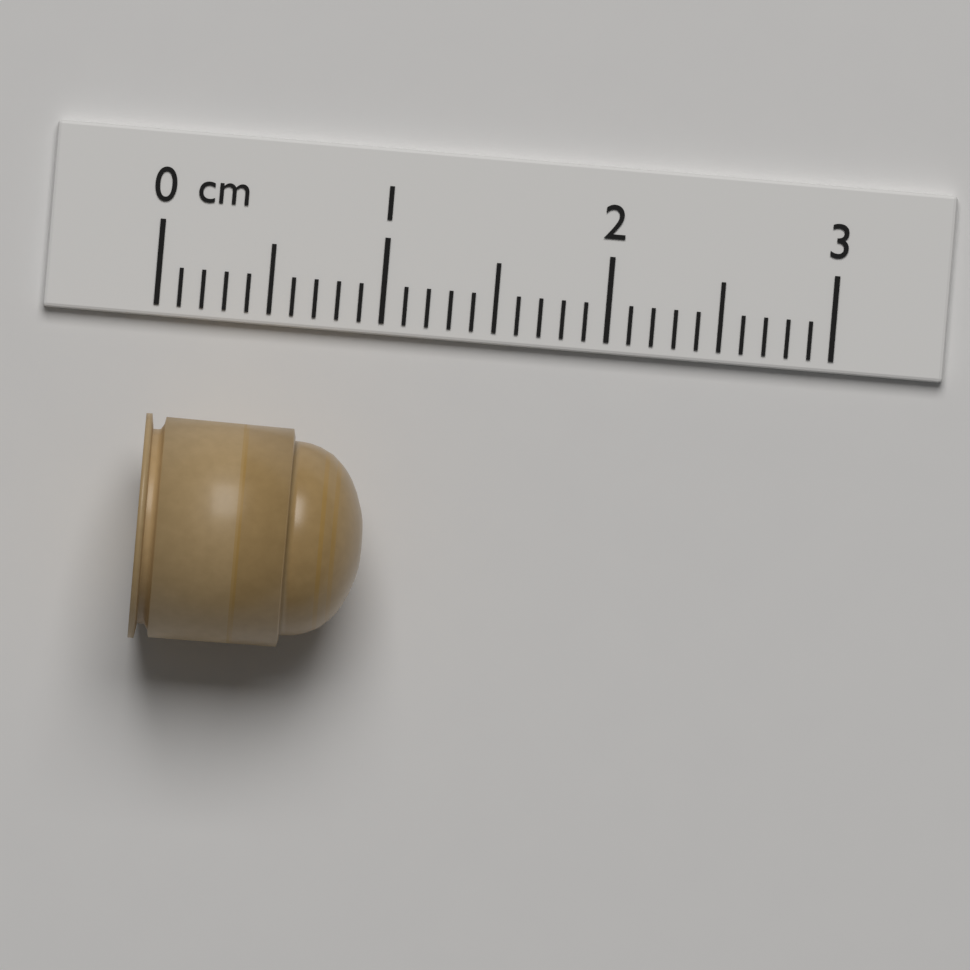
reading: 1.0 cm
